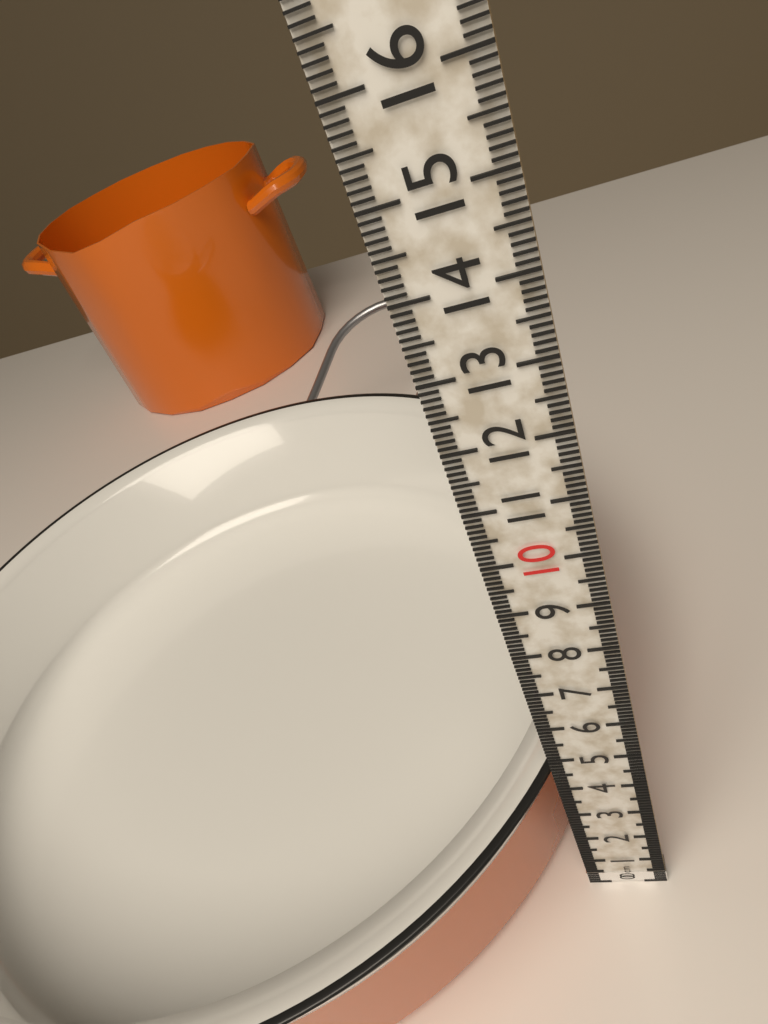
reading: 4.2 cm
